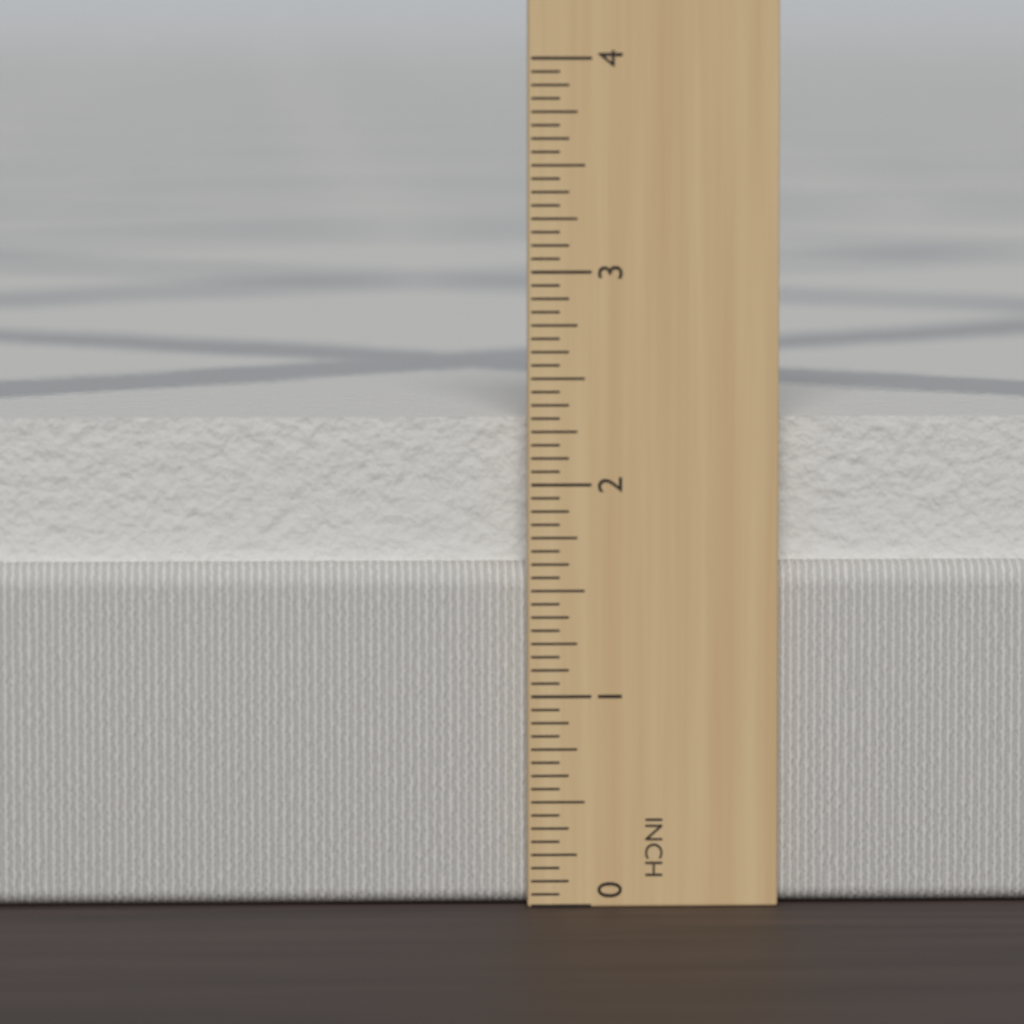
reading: 2.3125 in
